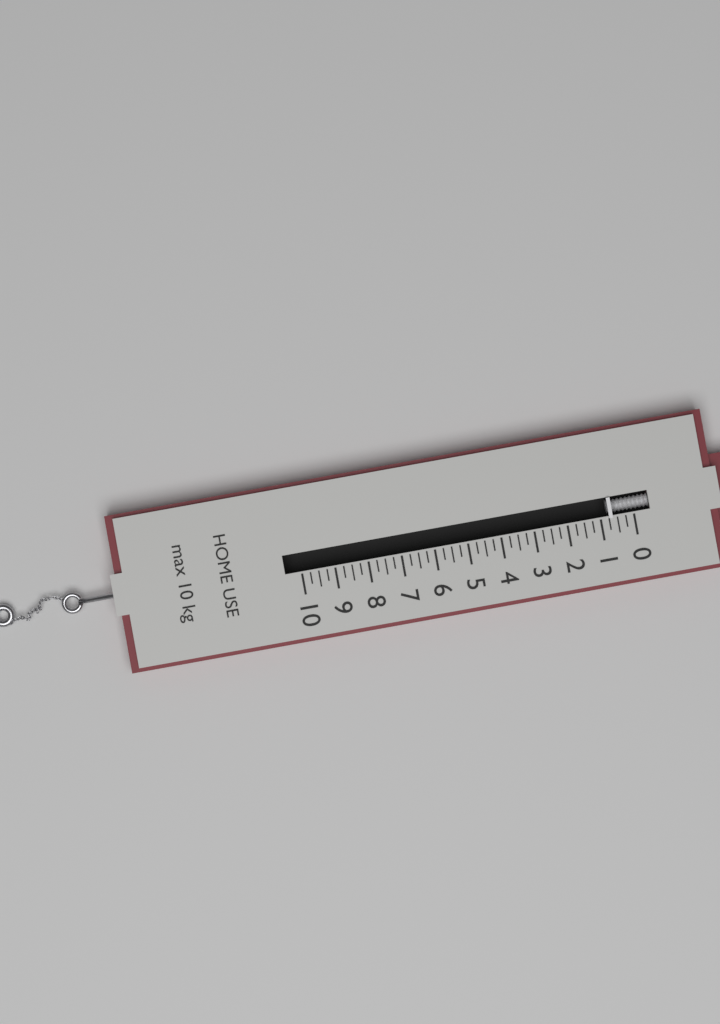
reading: 0.75 kg
